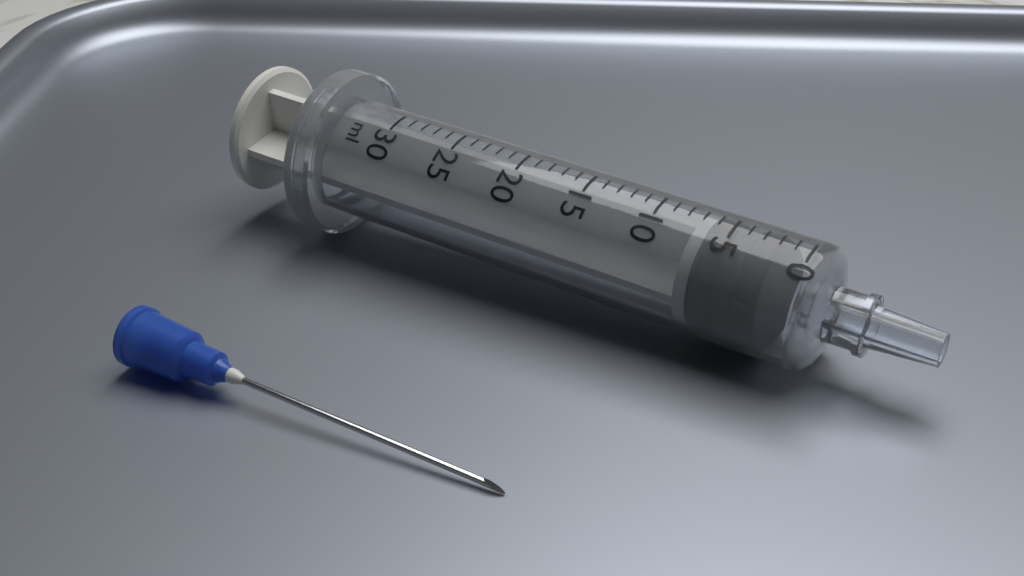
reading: 2 ml
